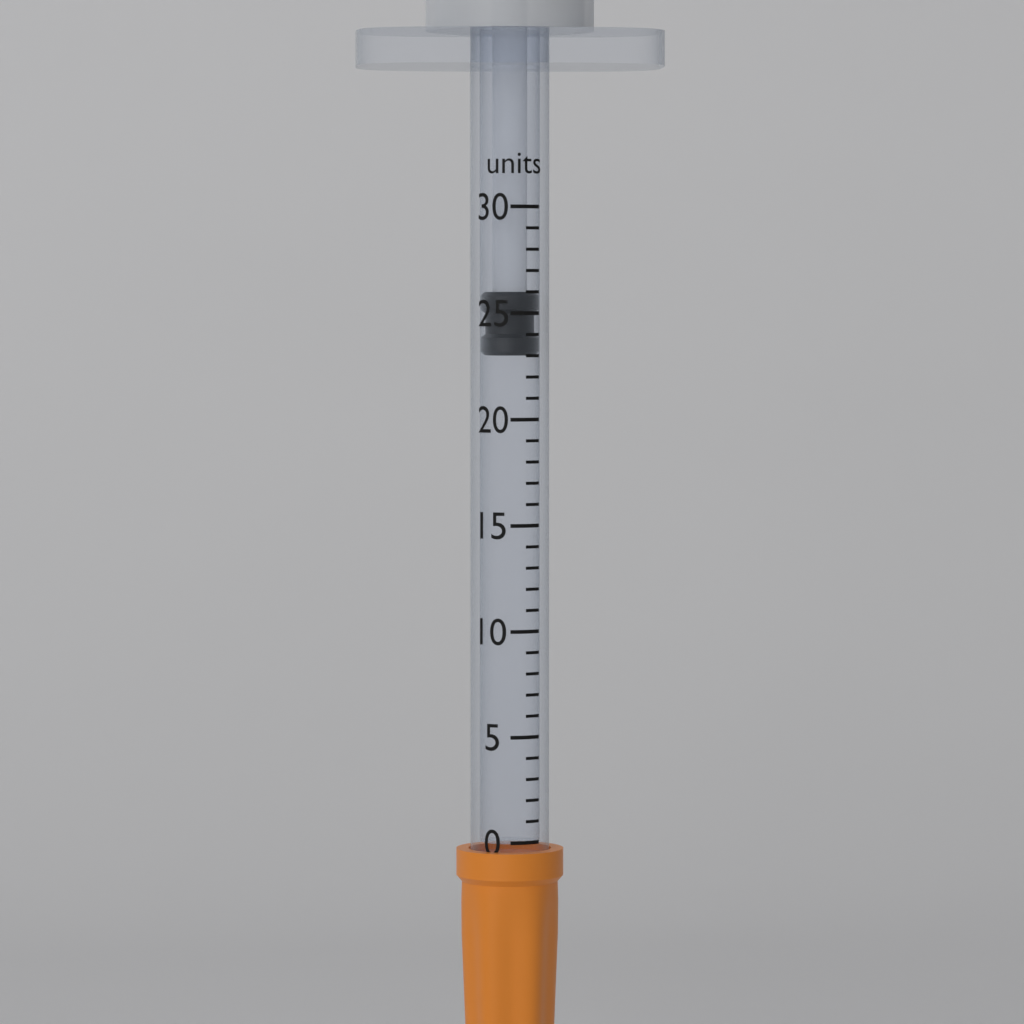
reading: 23 units
